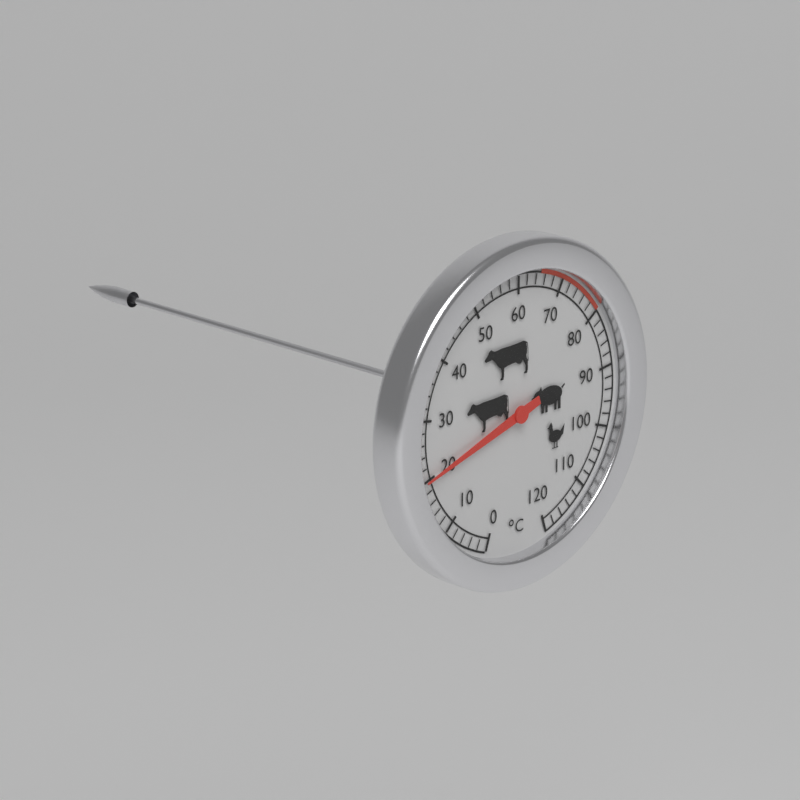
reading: 20 °C
